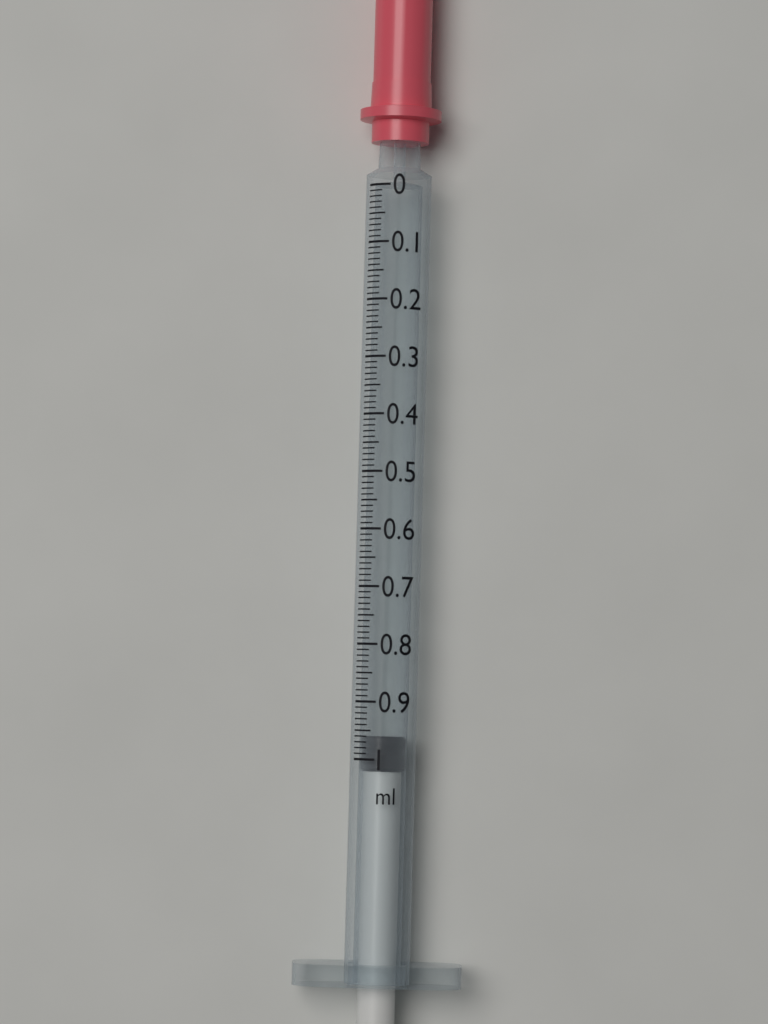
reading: 0.96 ml
